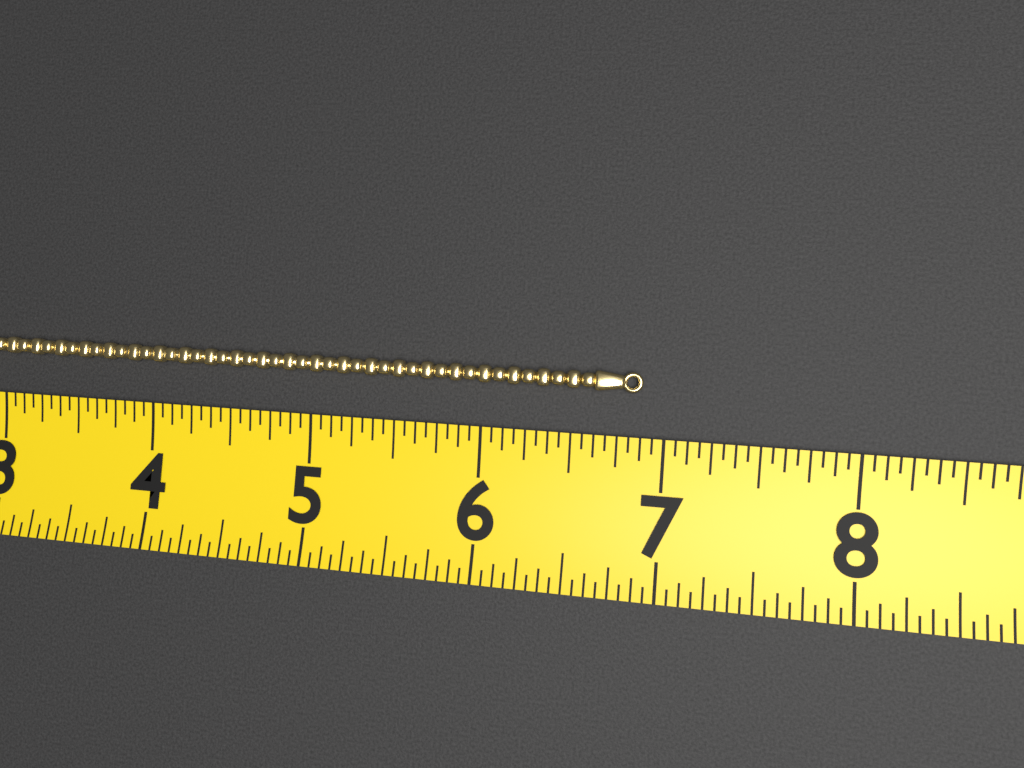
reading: 6.8750 (no unit)
